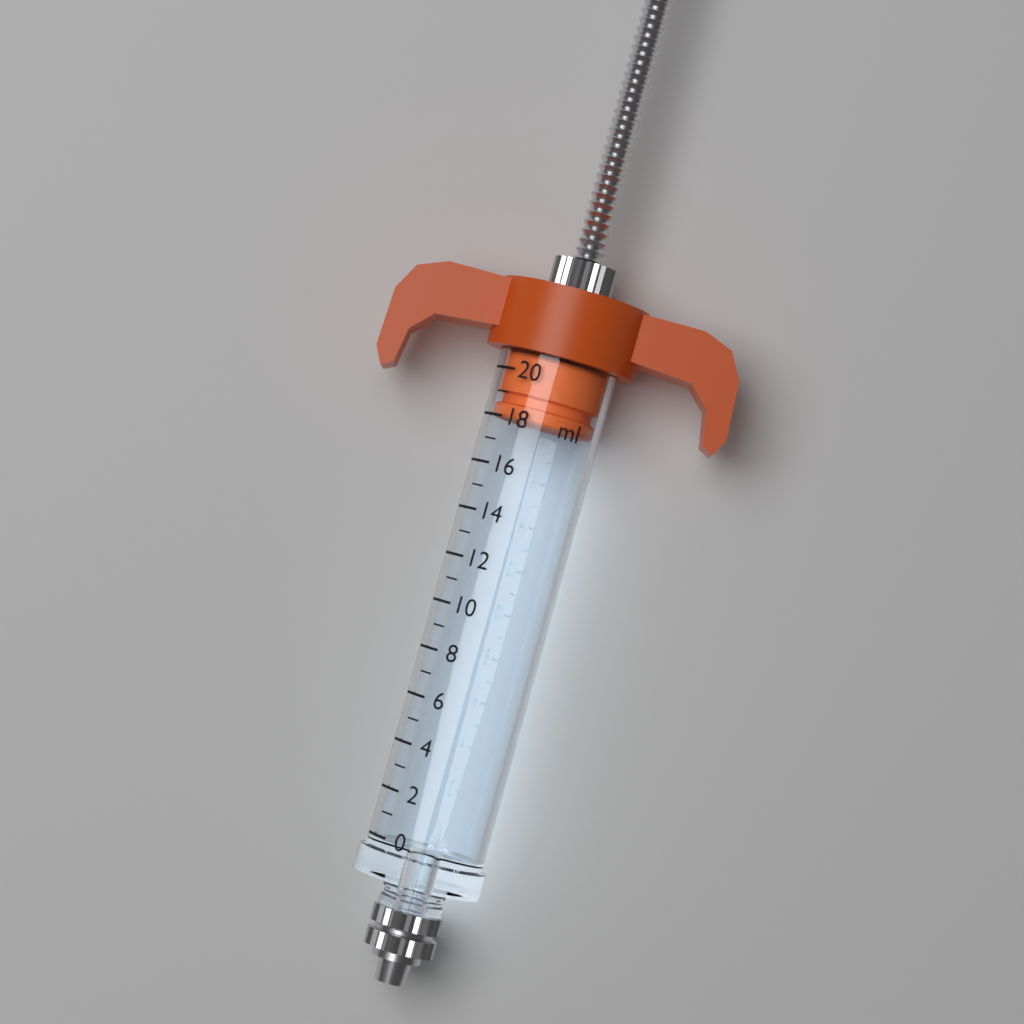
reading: 18 ml
